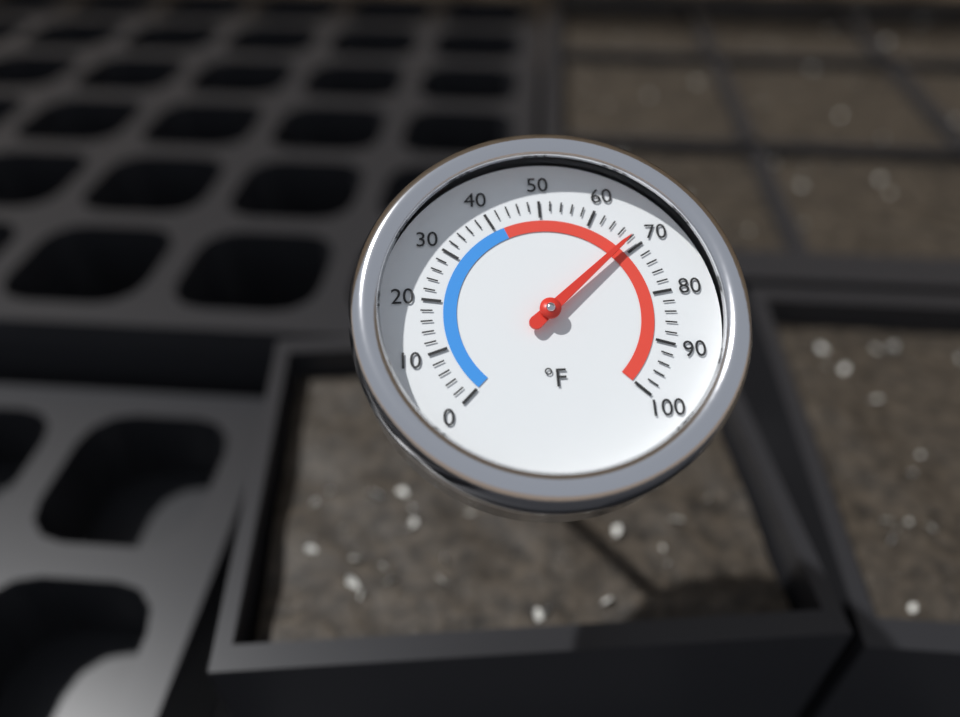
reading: 68 °F
